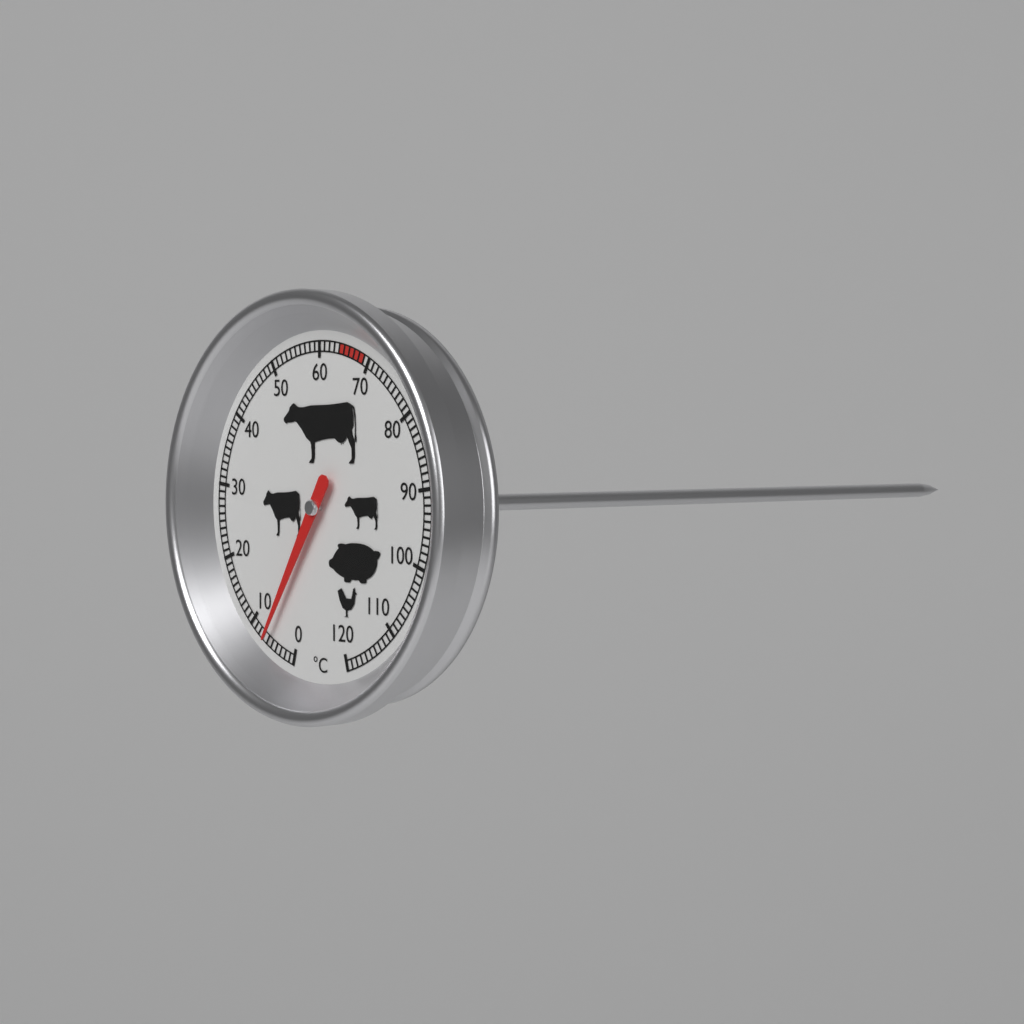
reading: 6 °C
